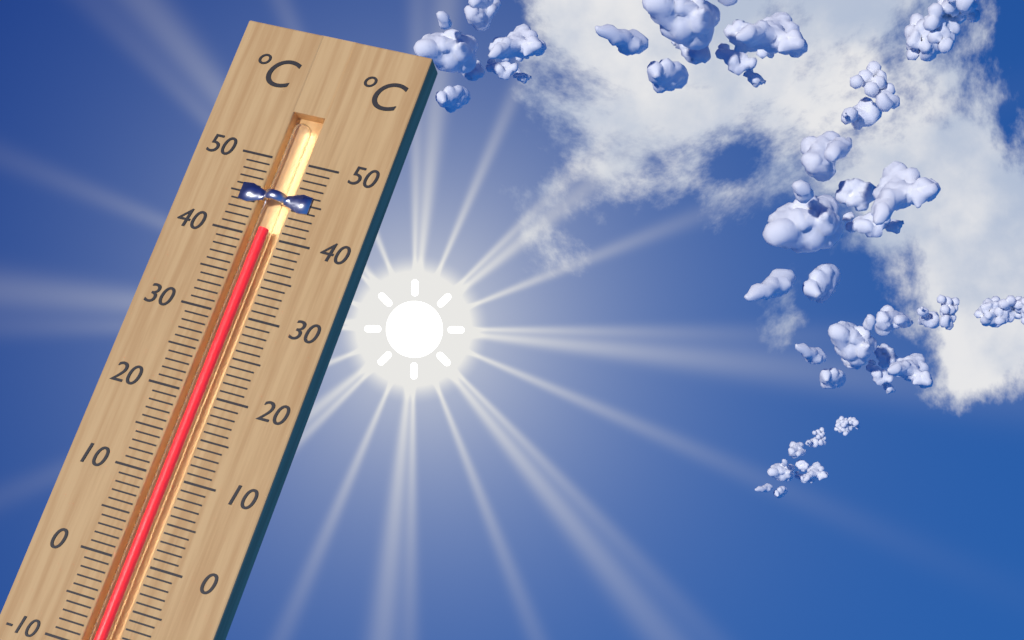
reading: 41 °C
